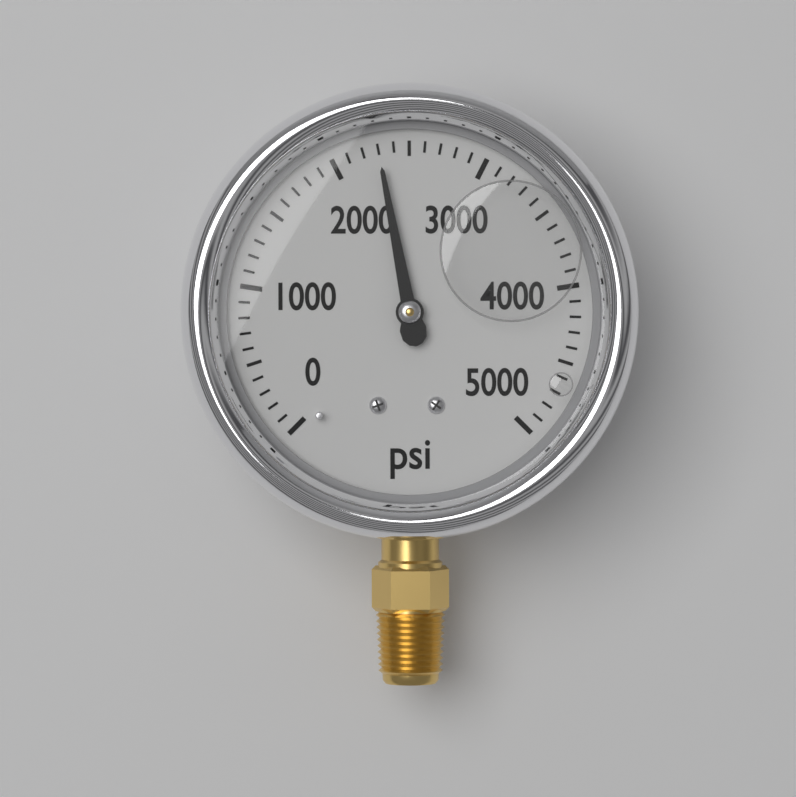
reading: 2300 psi
